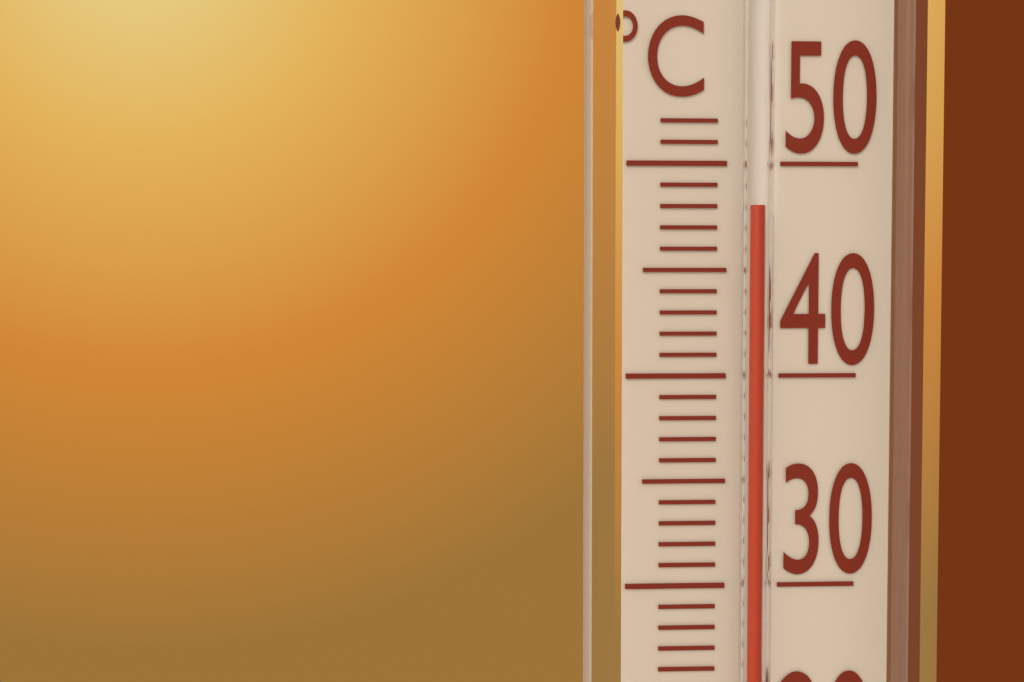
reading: 48 °C
